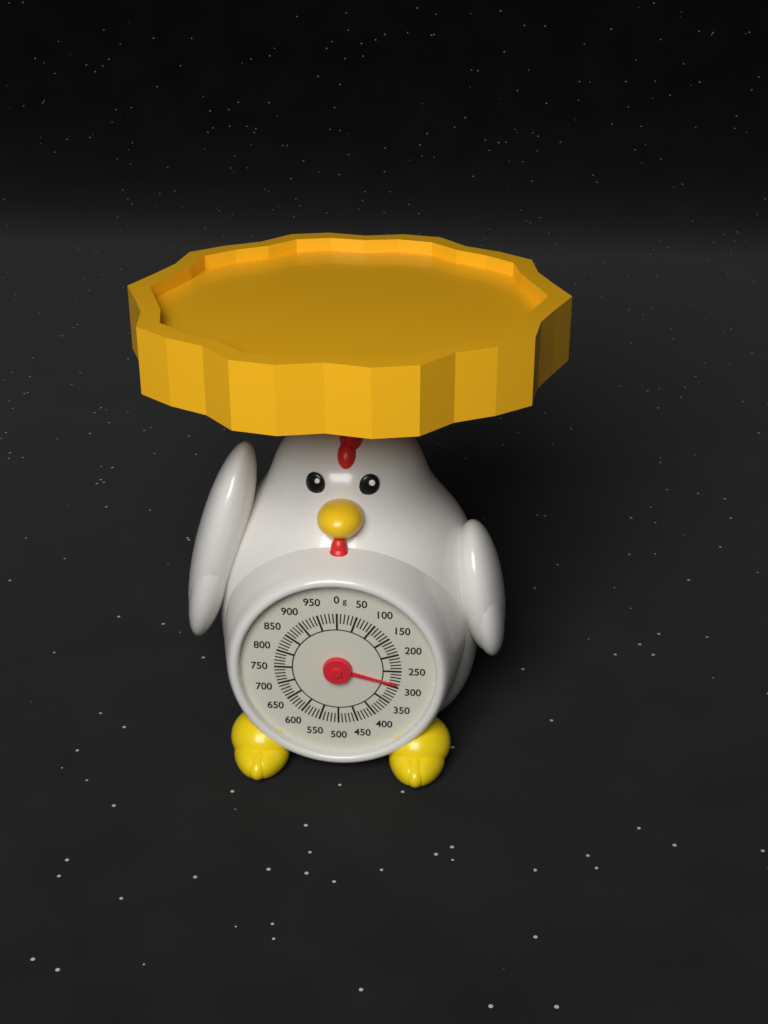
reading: 290 g
